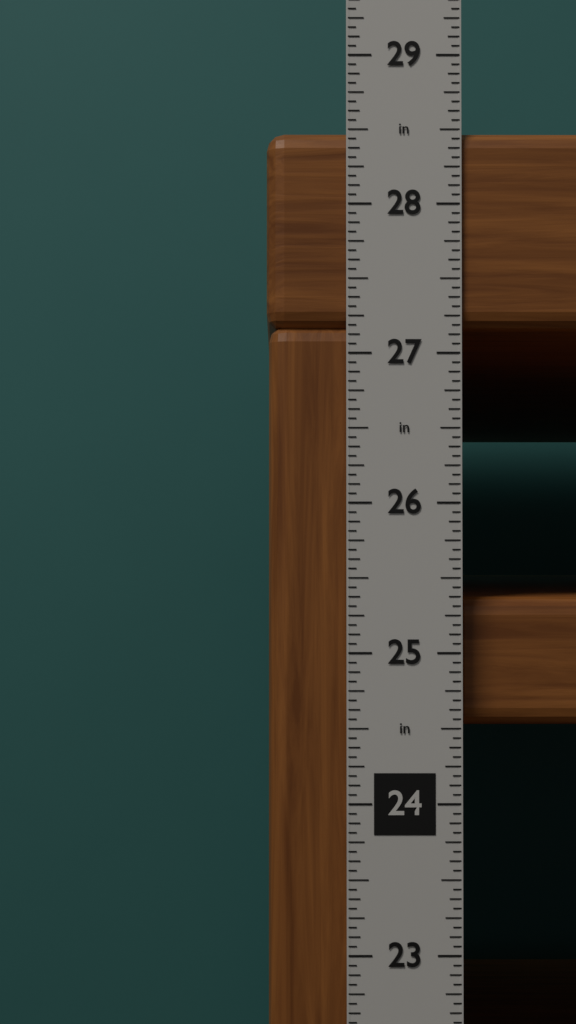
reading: 28.5000 in
